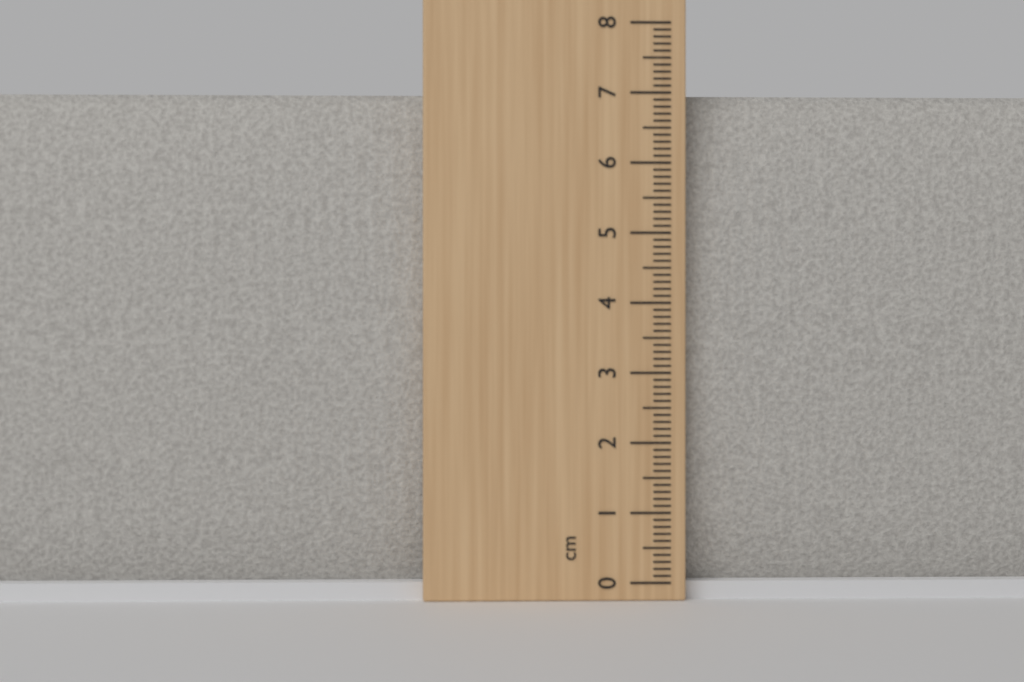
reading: 7.0 cm
